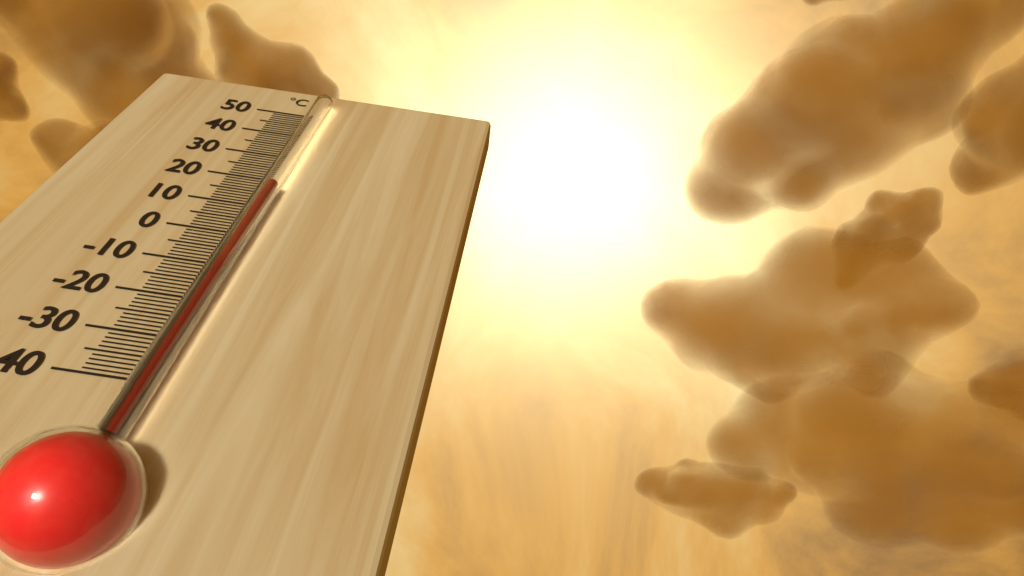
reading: 15 °C
